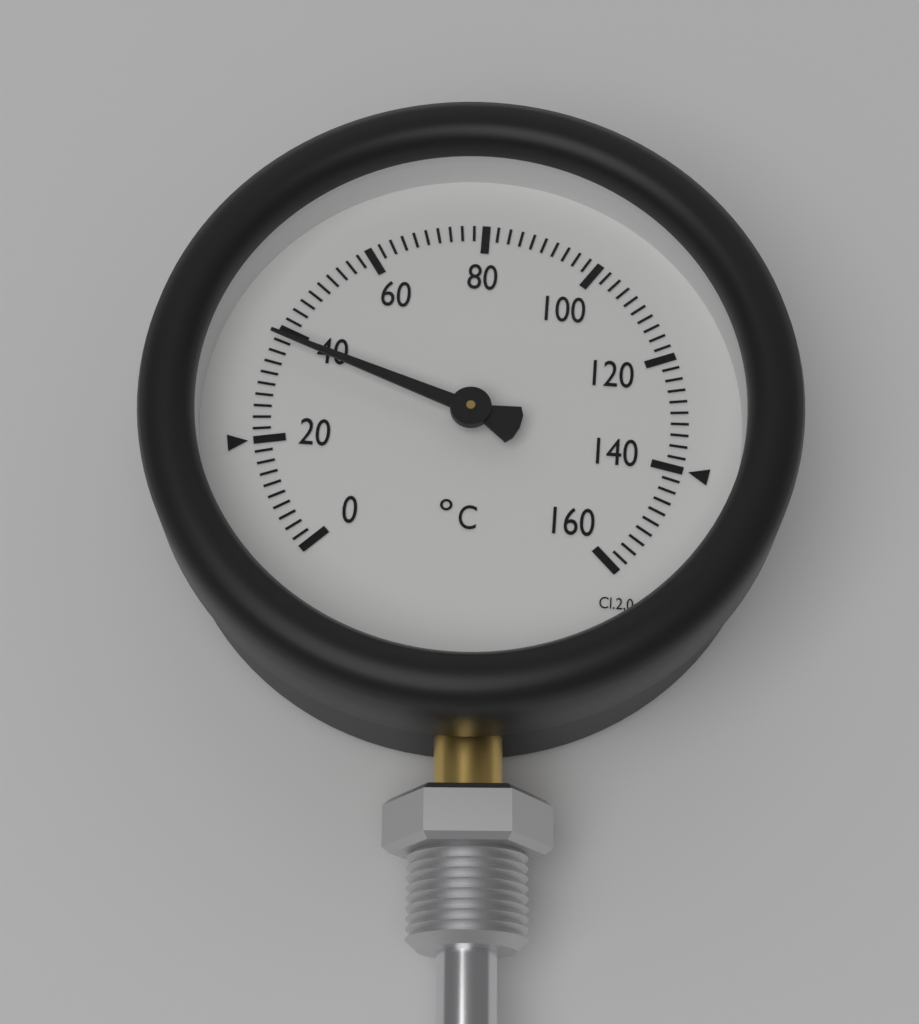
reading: 38 °C
